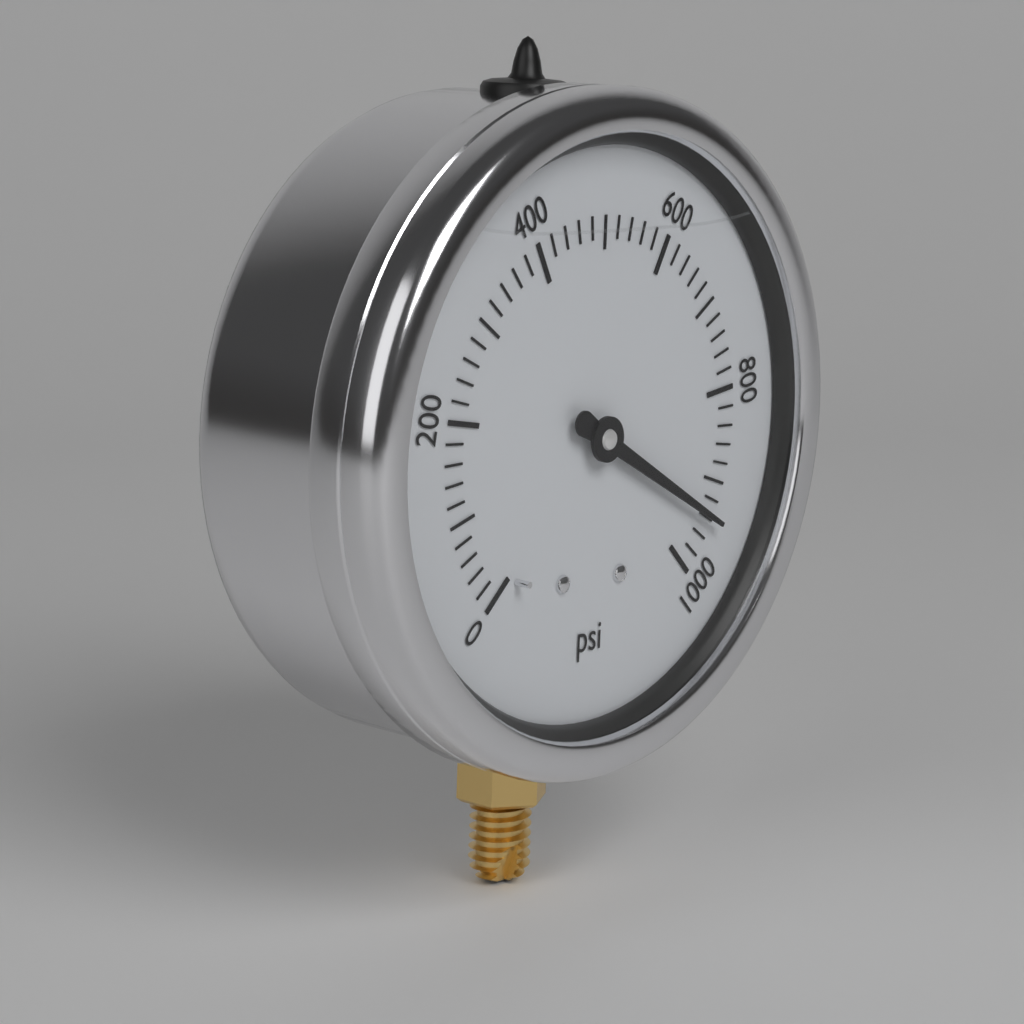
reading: 940 psi
